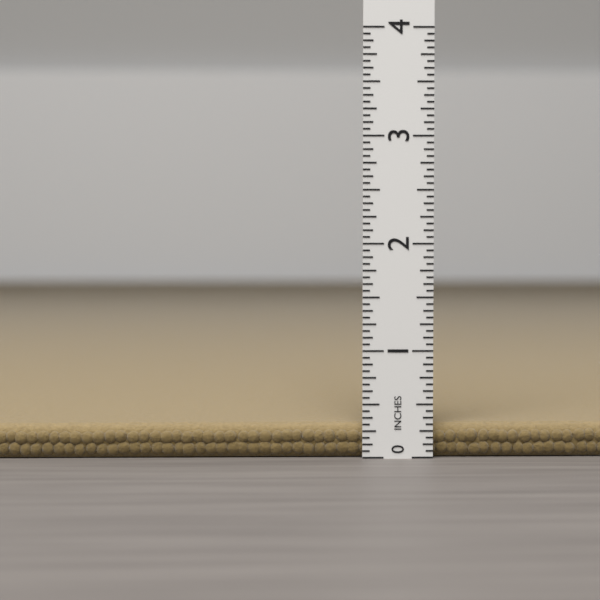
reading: 0.3125 in
